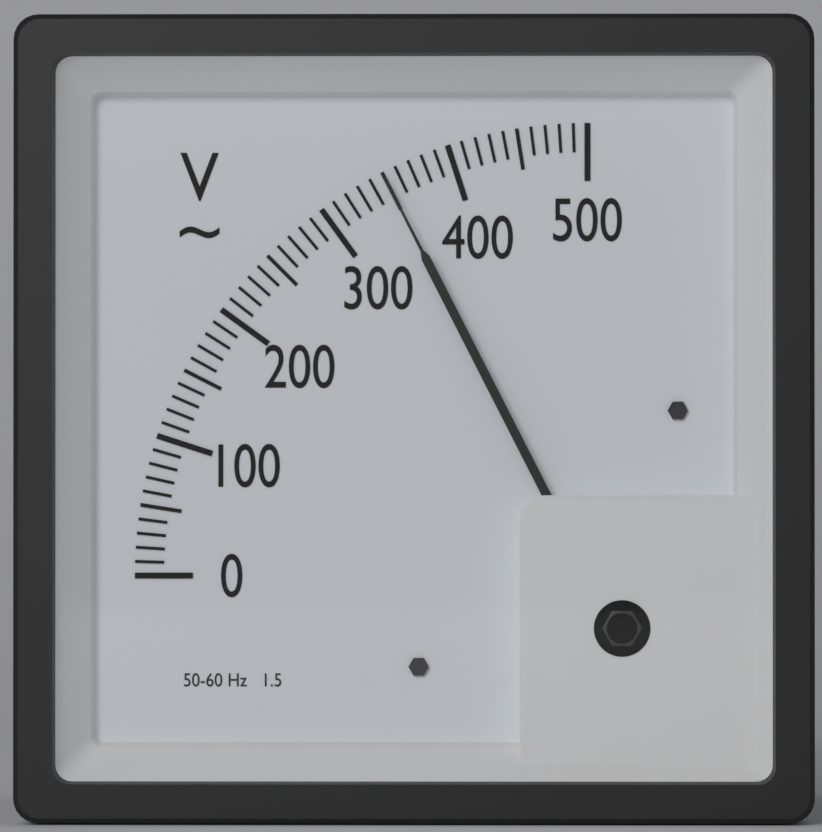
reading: 350 V
